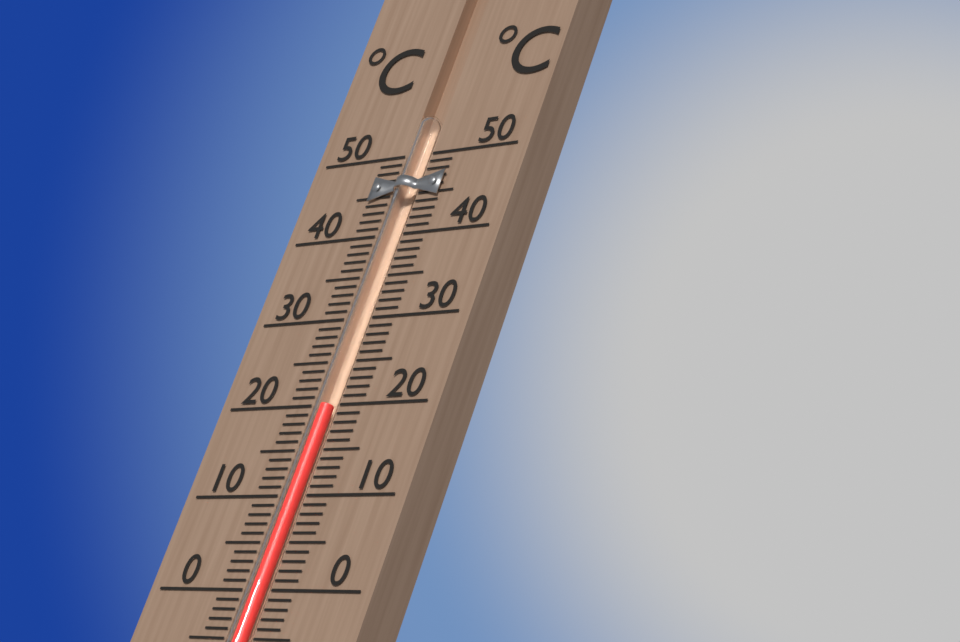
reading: 20 °C
